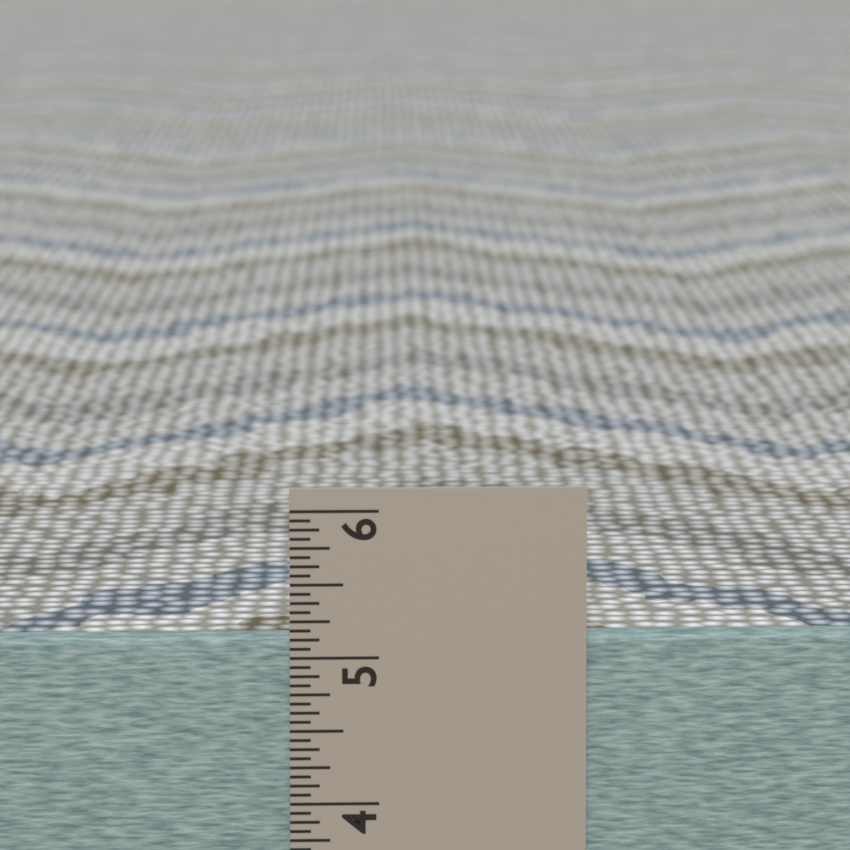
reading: 5.1250 in
